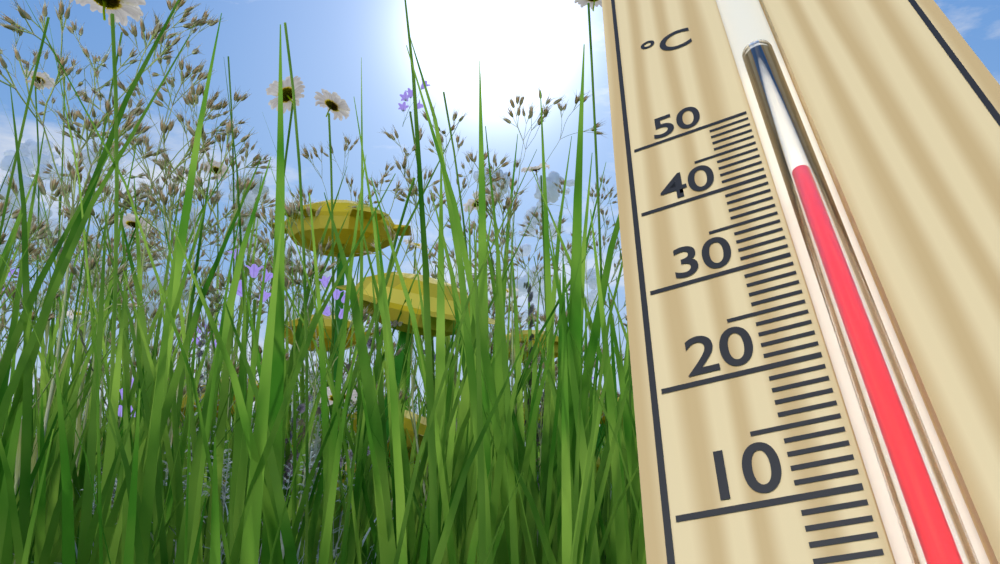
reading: 39 °C
